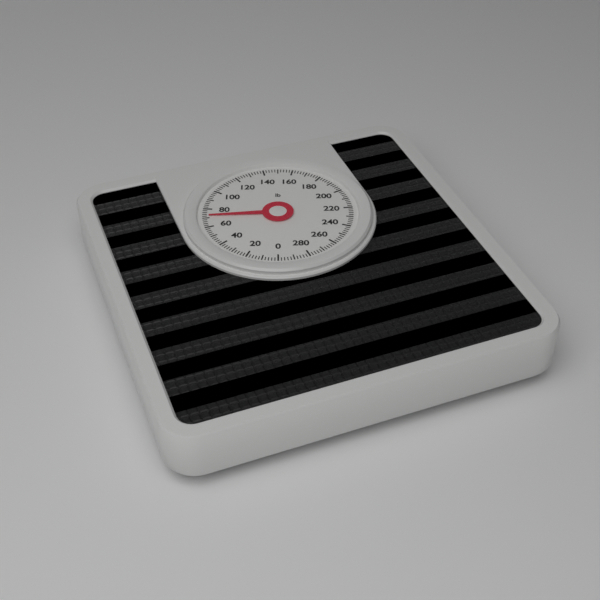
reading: 72 lb
